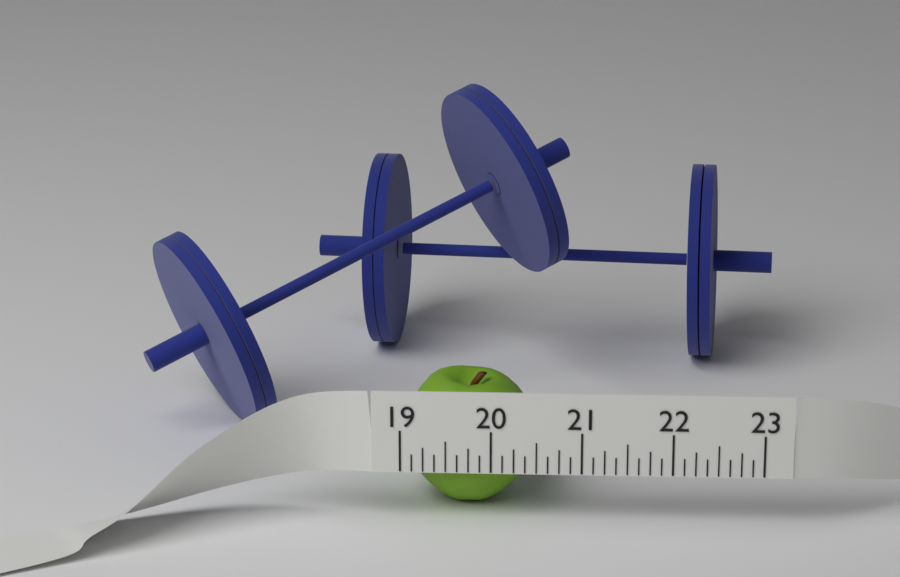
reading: 20.500 (no unit)
